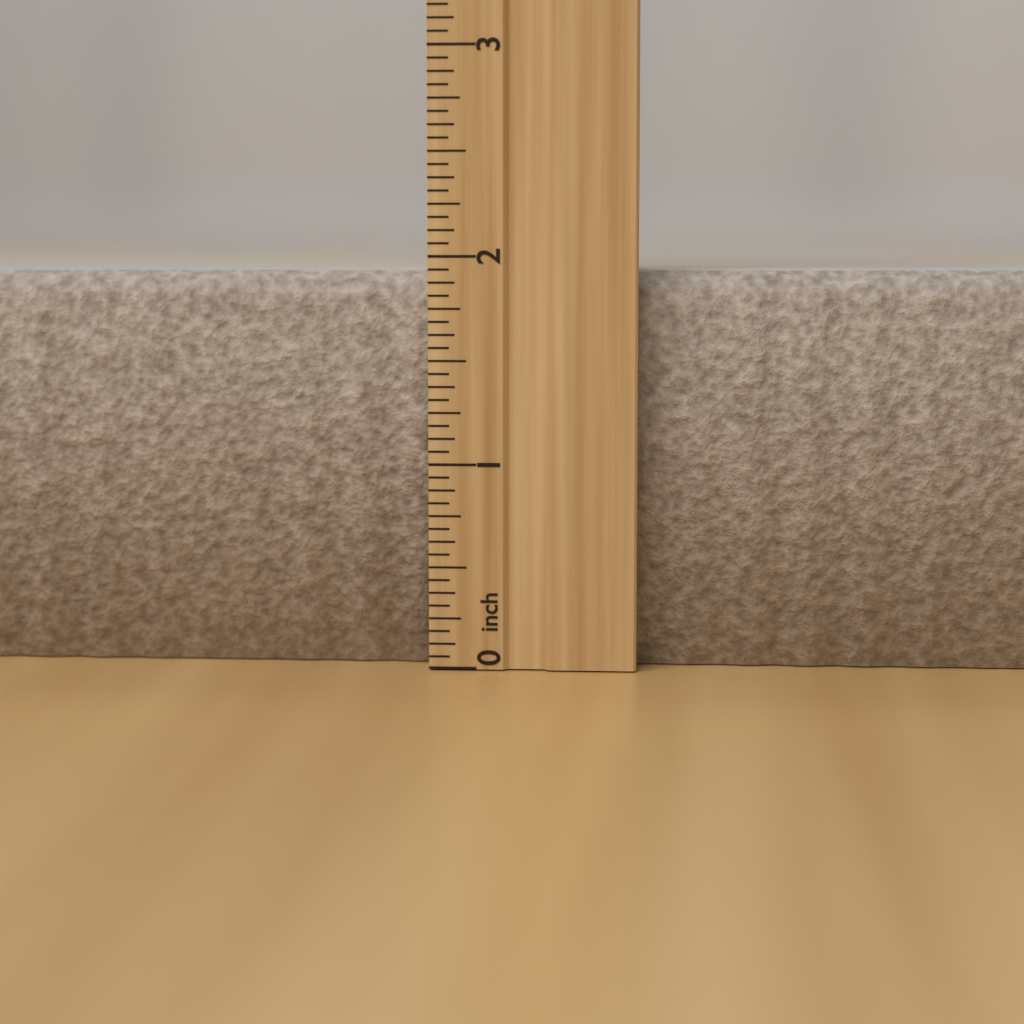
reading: 1.9375 inch
